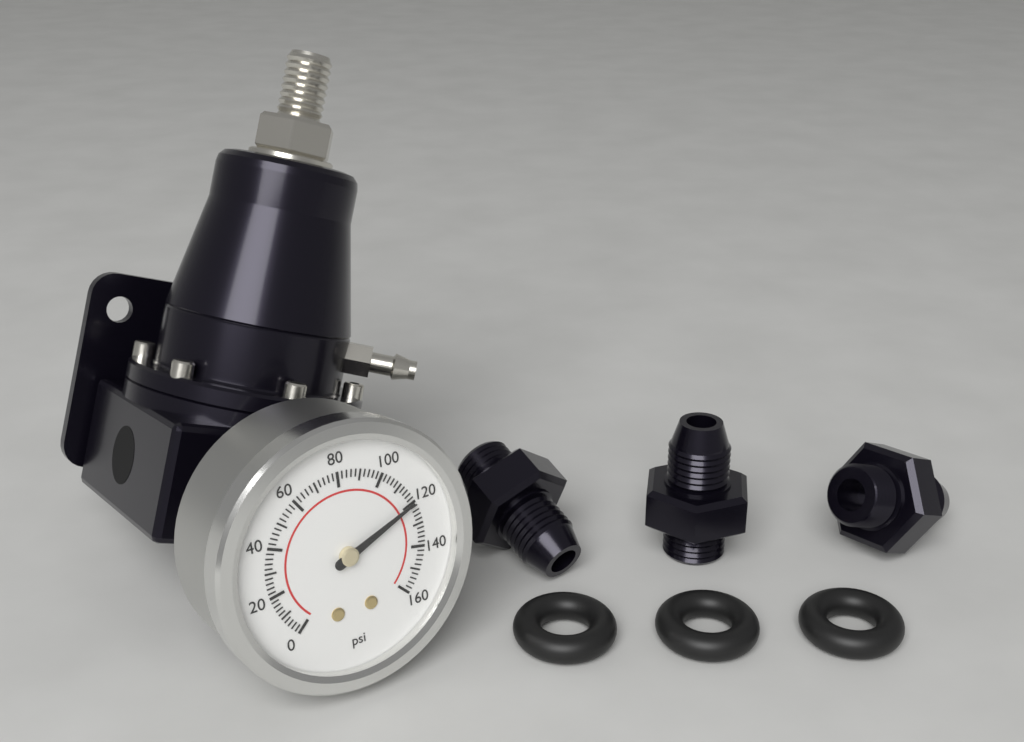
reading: 120 psi
